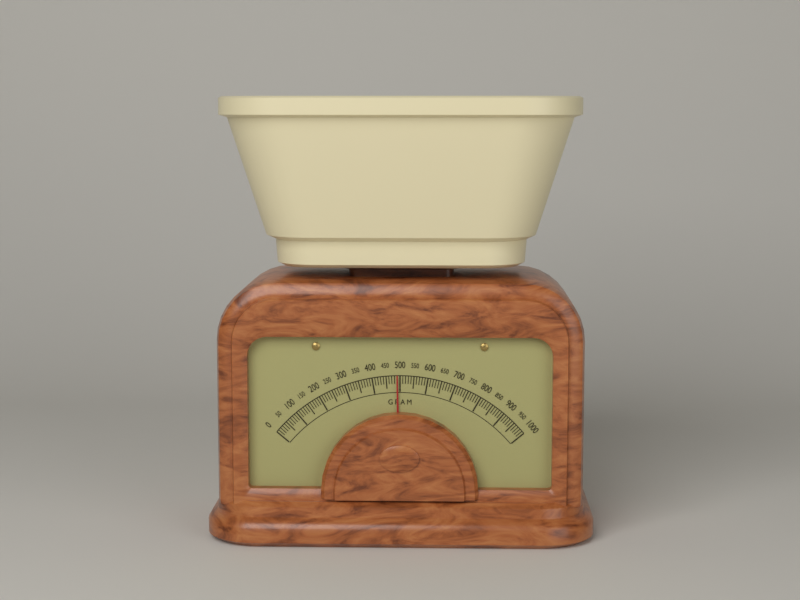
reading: 490 g
